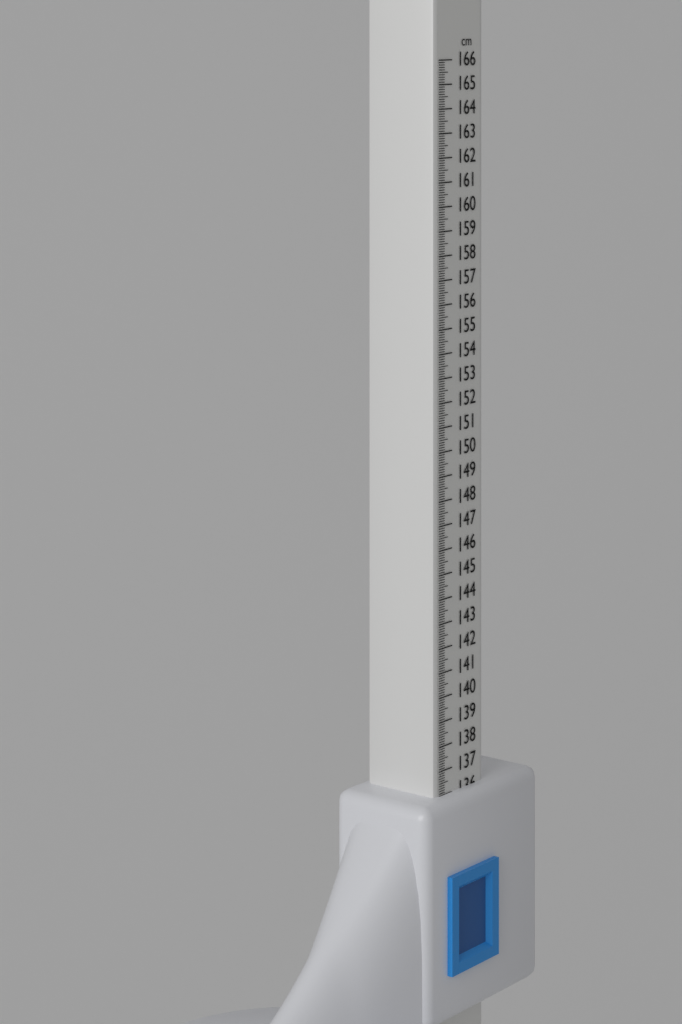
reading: 136.0 cm
